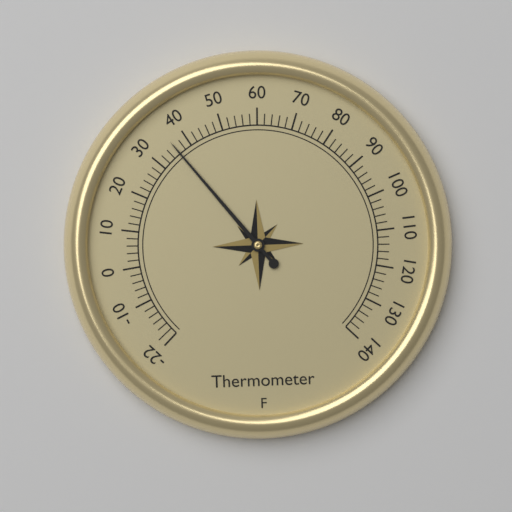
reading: 36 °F
